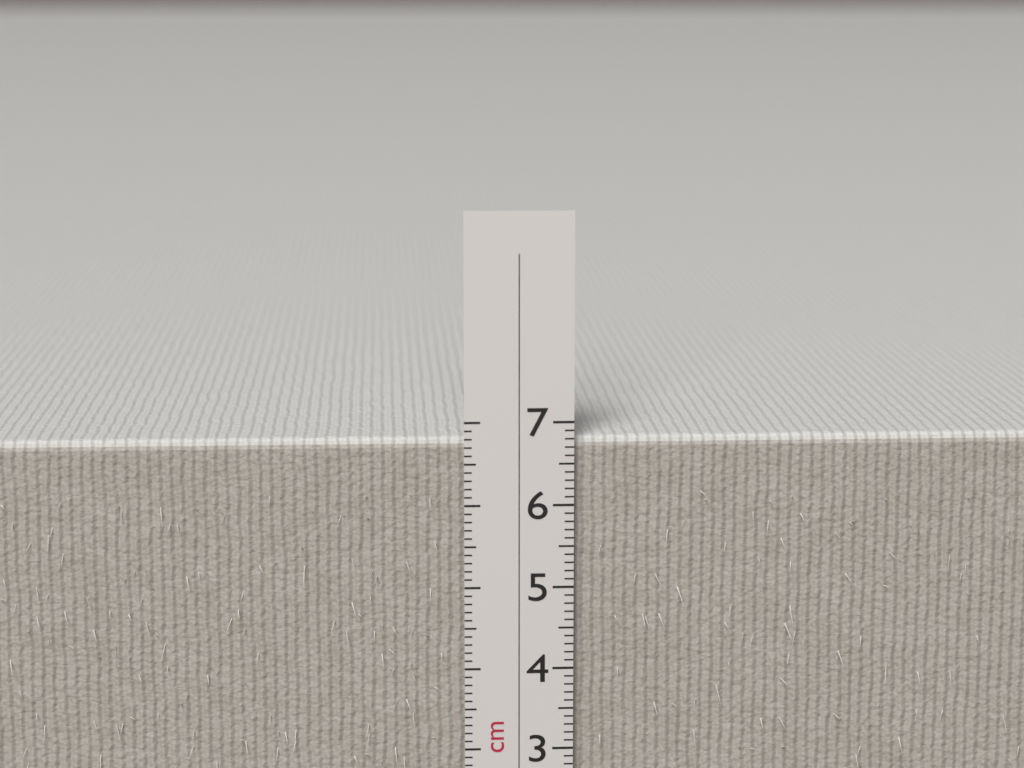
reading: 6.8 cm
